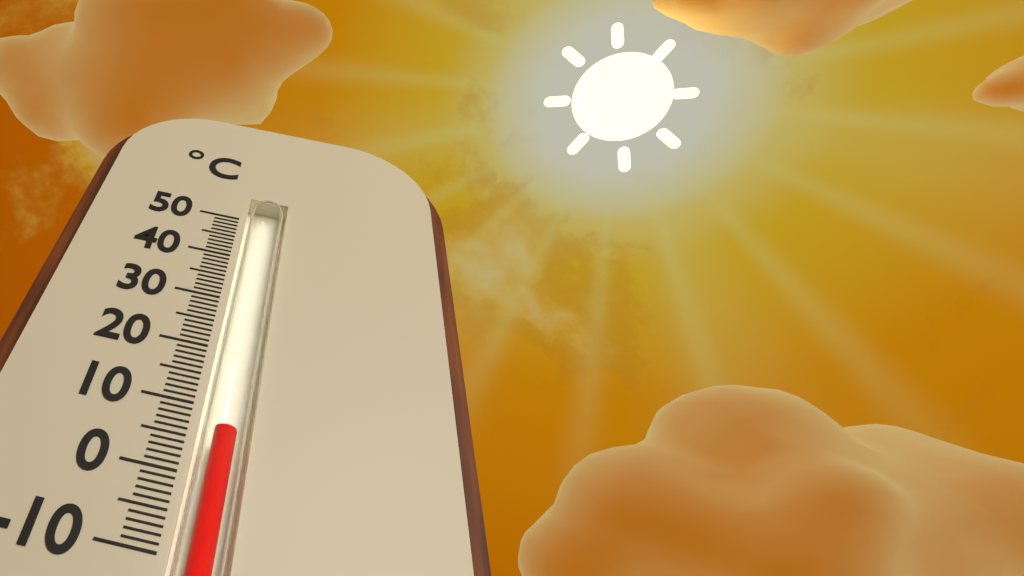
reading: 7 °C
